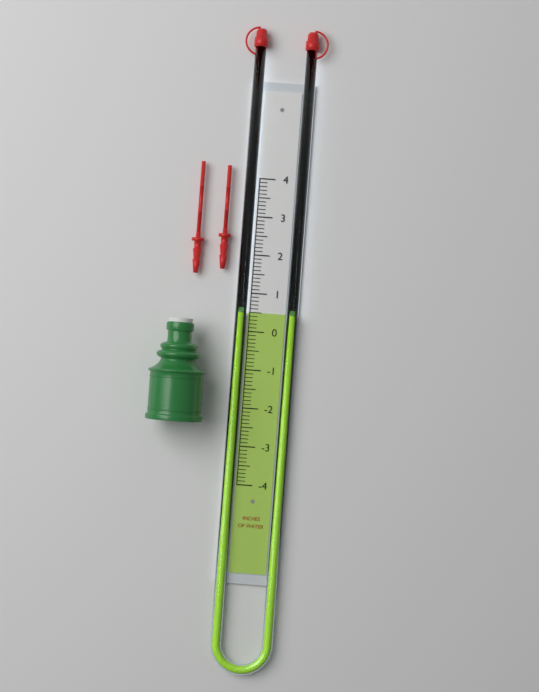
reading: 0.5 in
